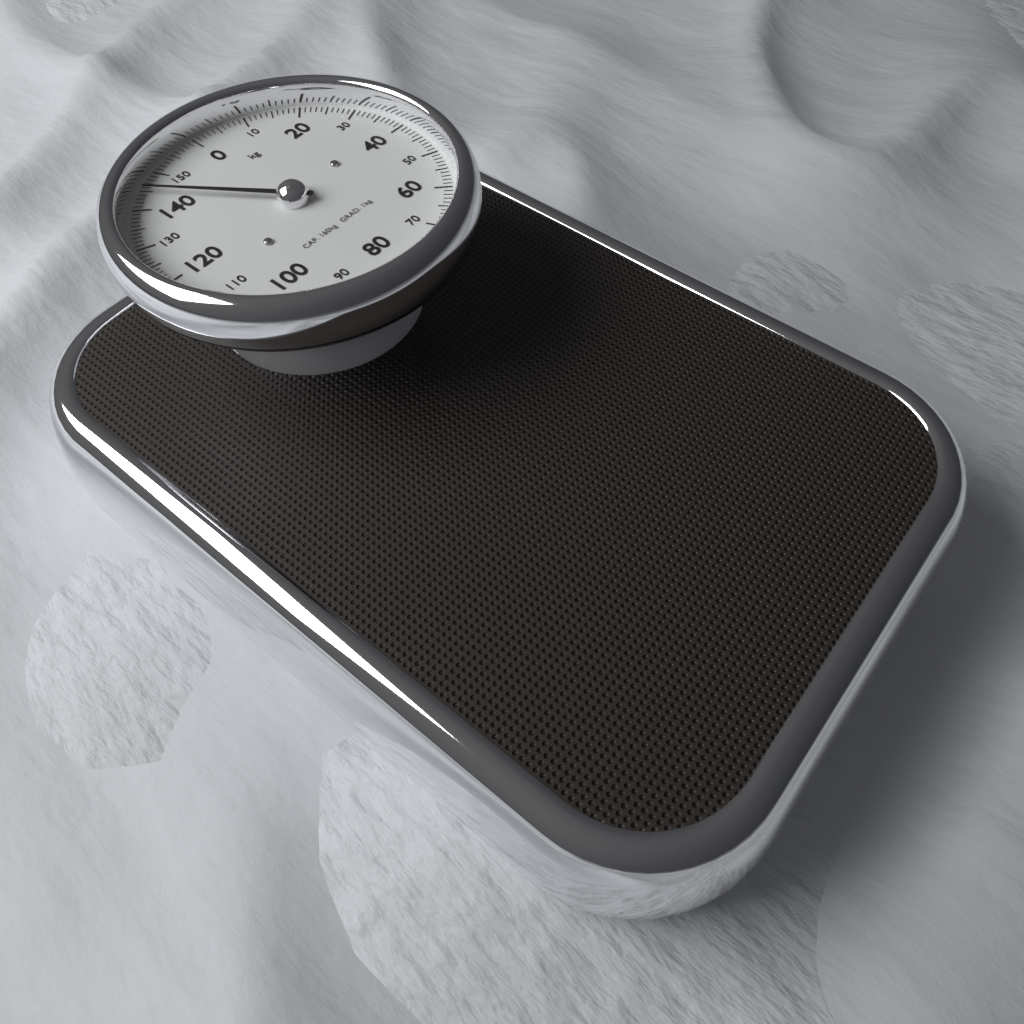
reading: 145 kg
